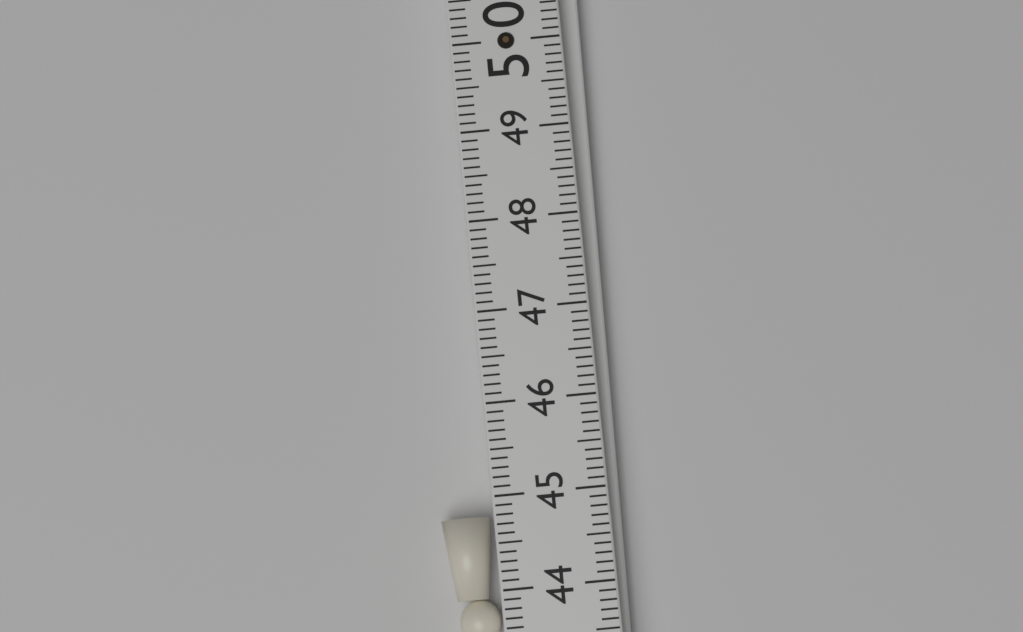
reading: 44.8 (no unit)
